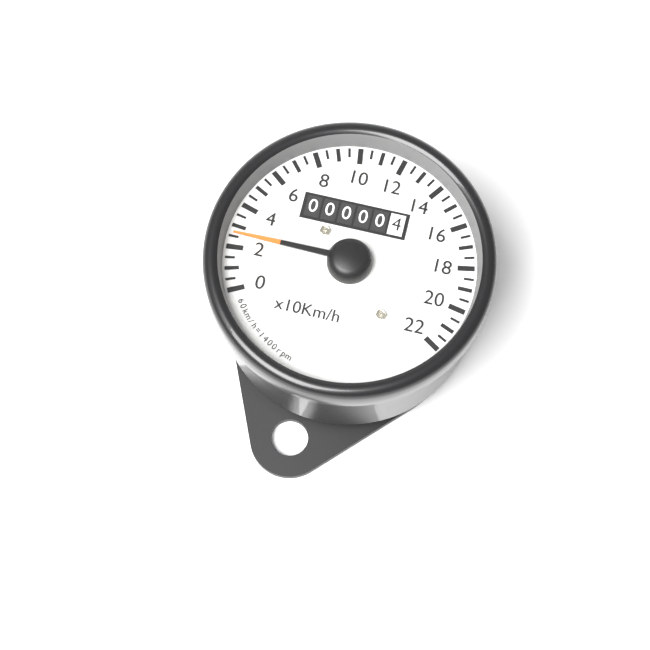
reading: 2.5 x10 km/h
